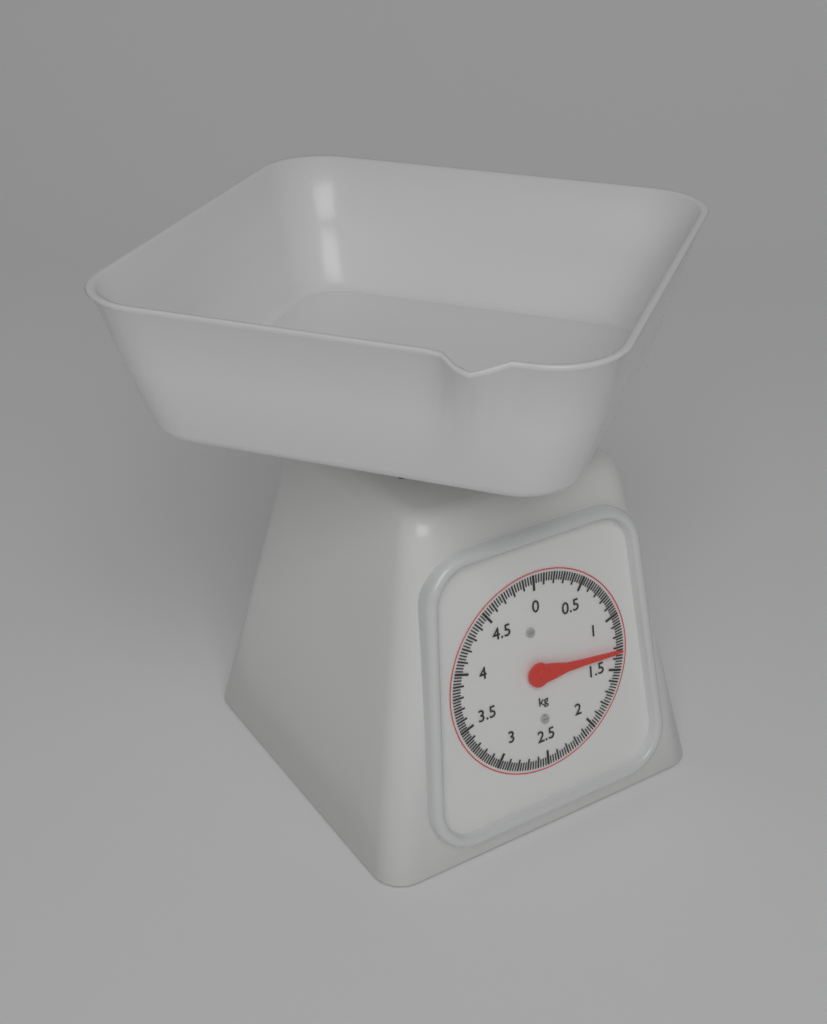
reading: 1.325 kg
